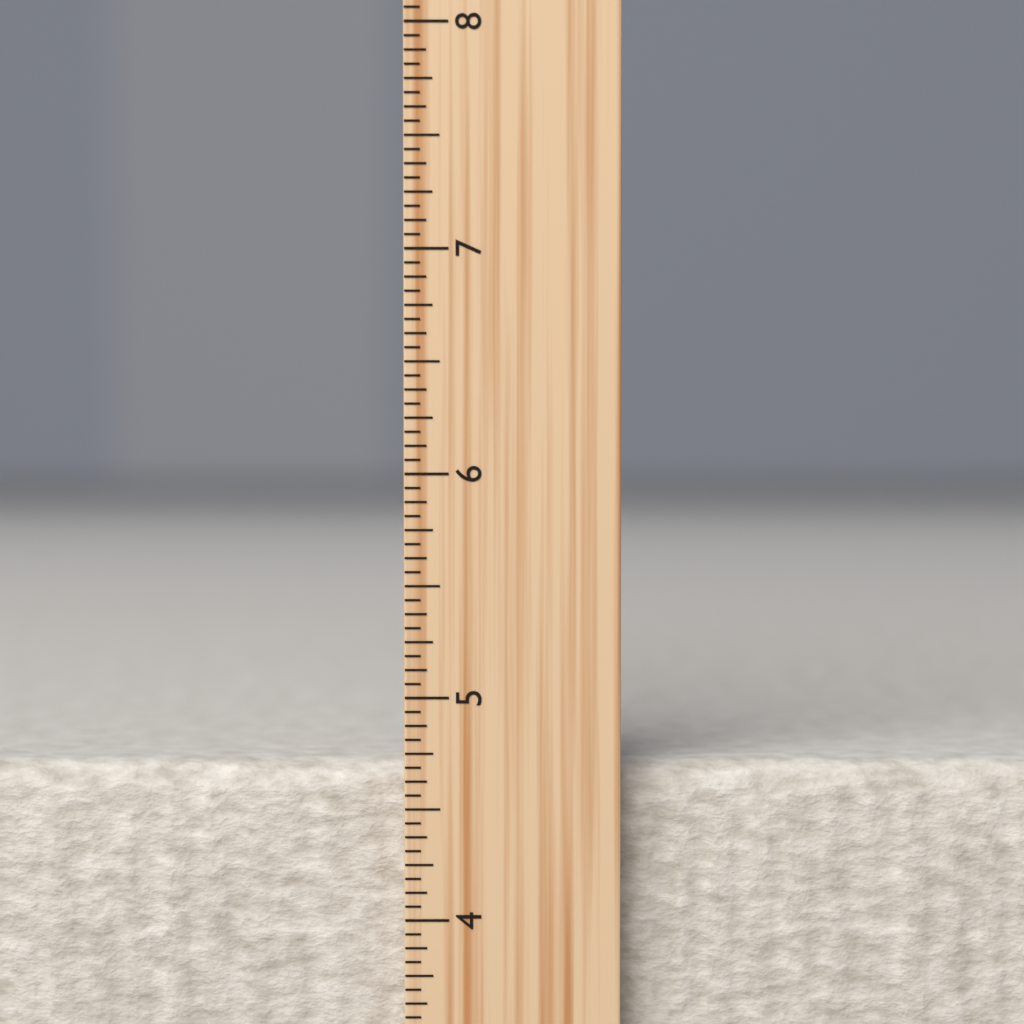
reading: 4.6875 inch
